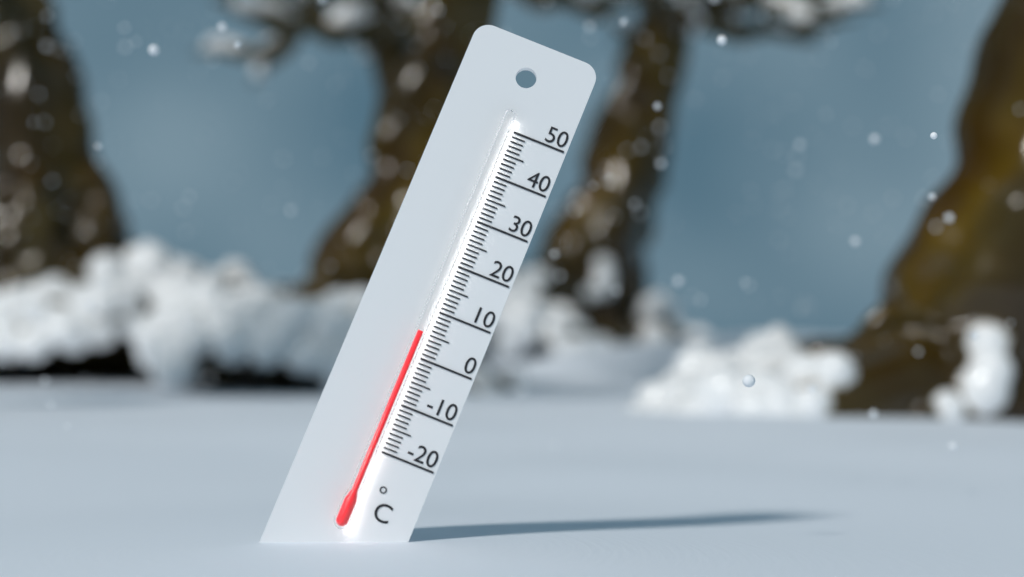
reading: 5 °C
